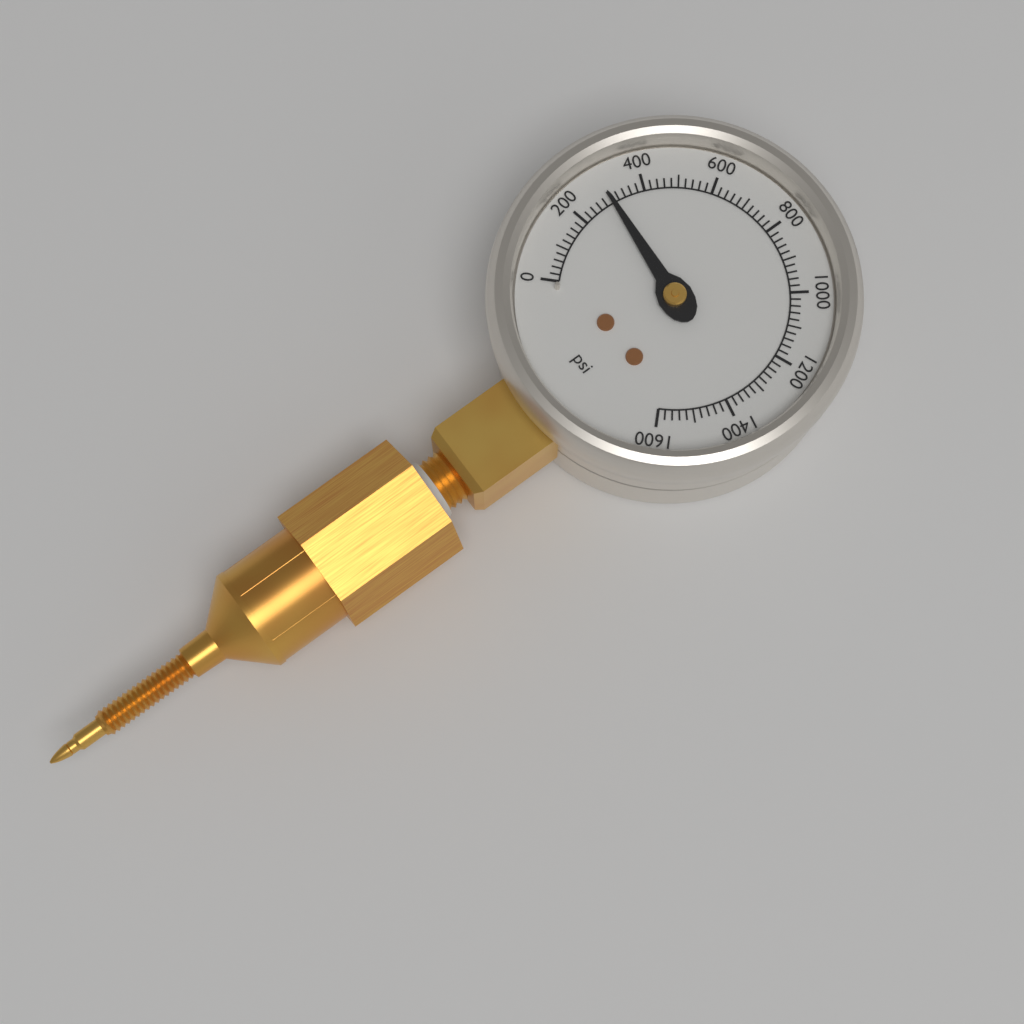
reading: 300 psi
